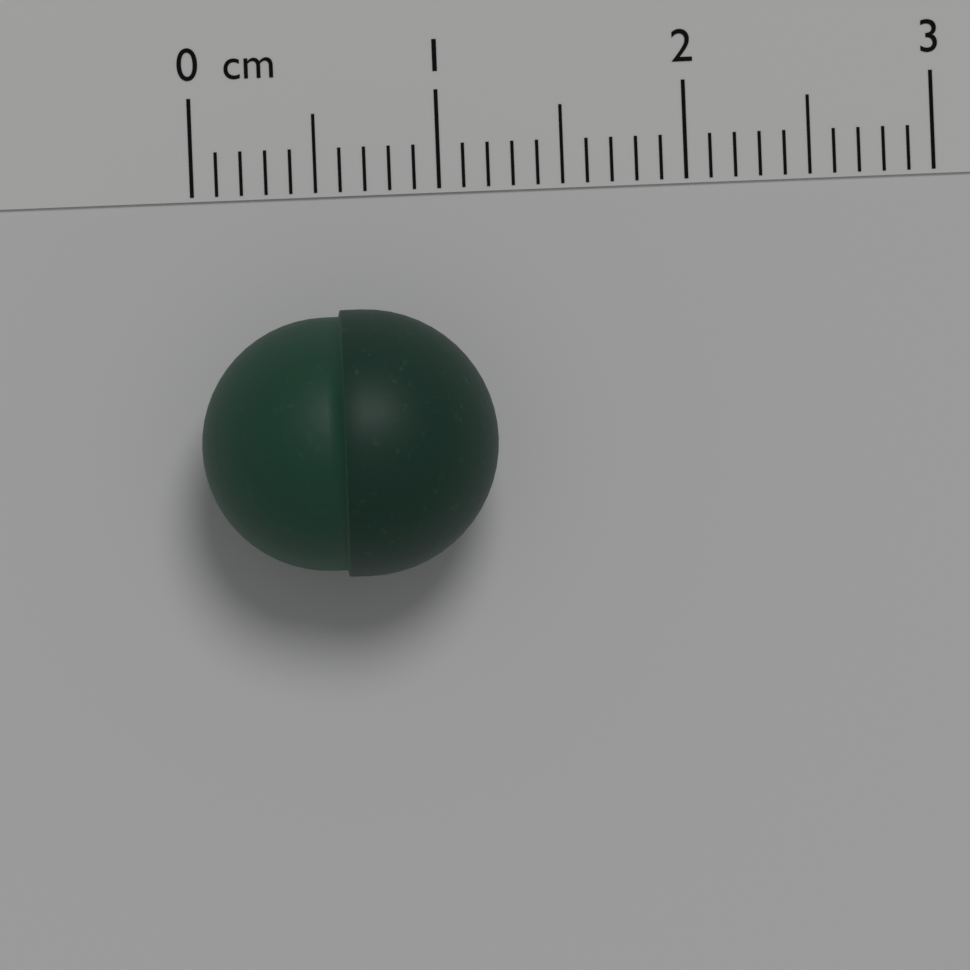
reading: 1.2 cm
